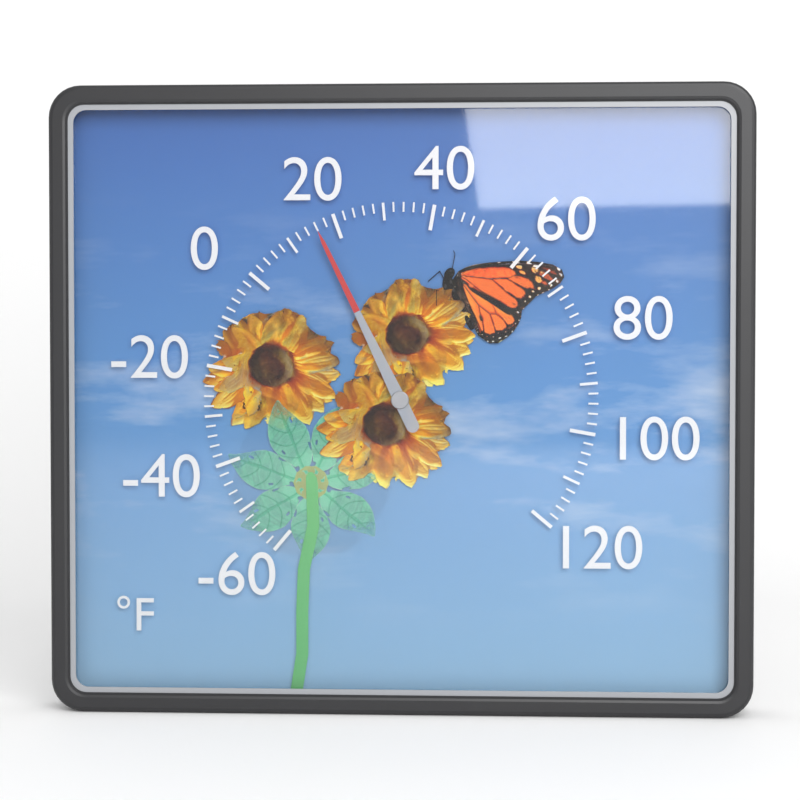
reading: 16 °F
